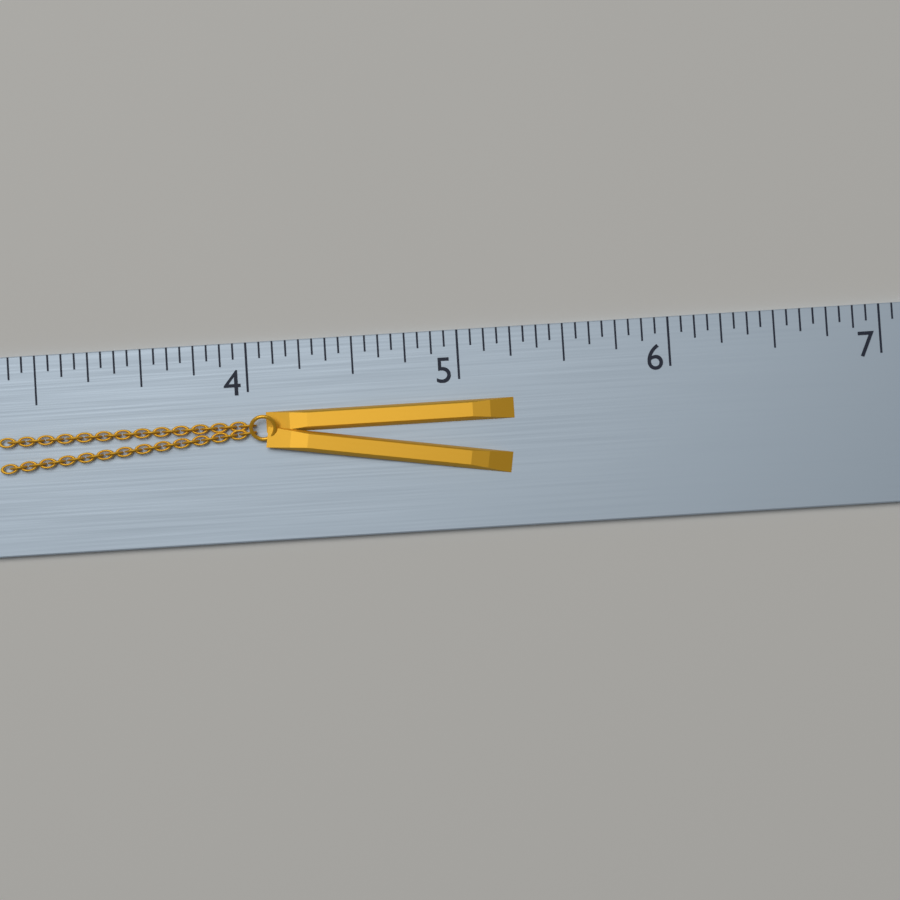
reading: 5.2500 (no unit)
